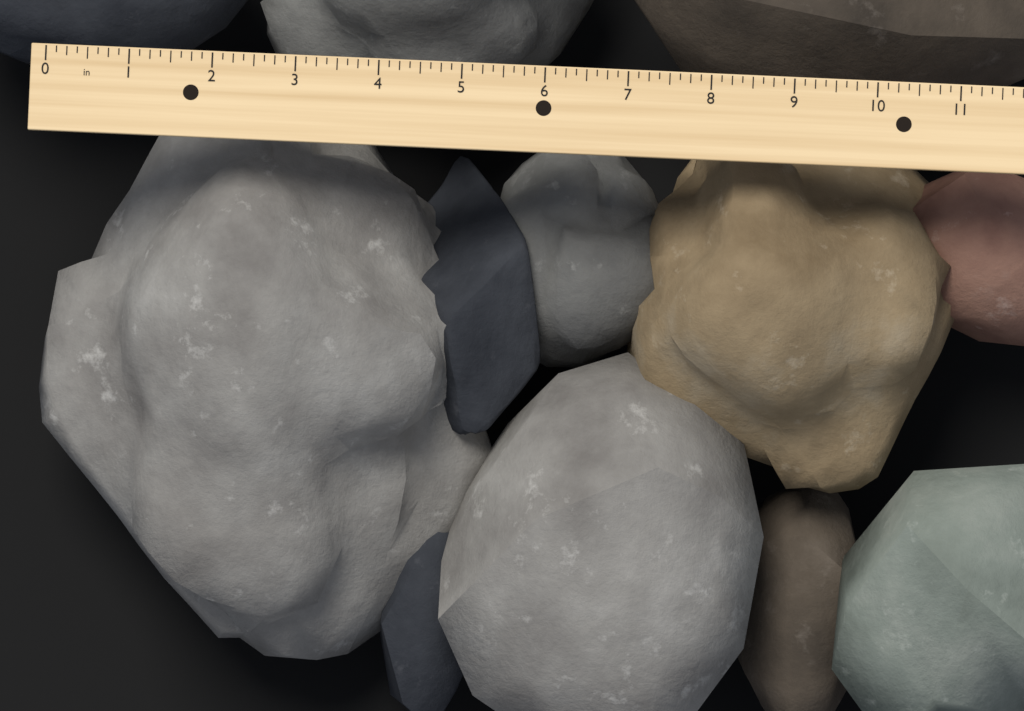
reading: 5.625 in
